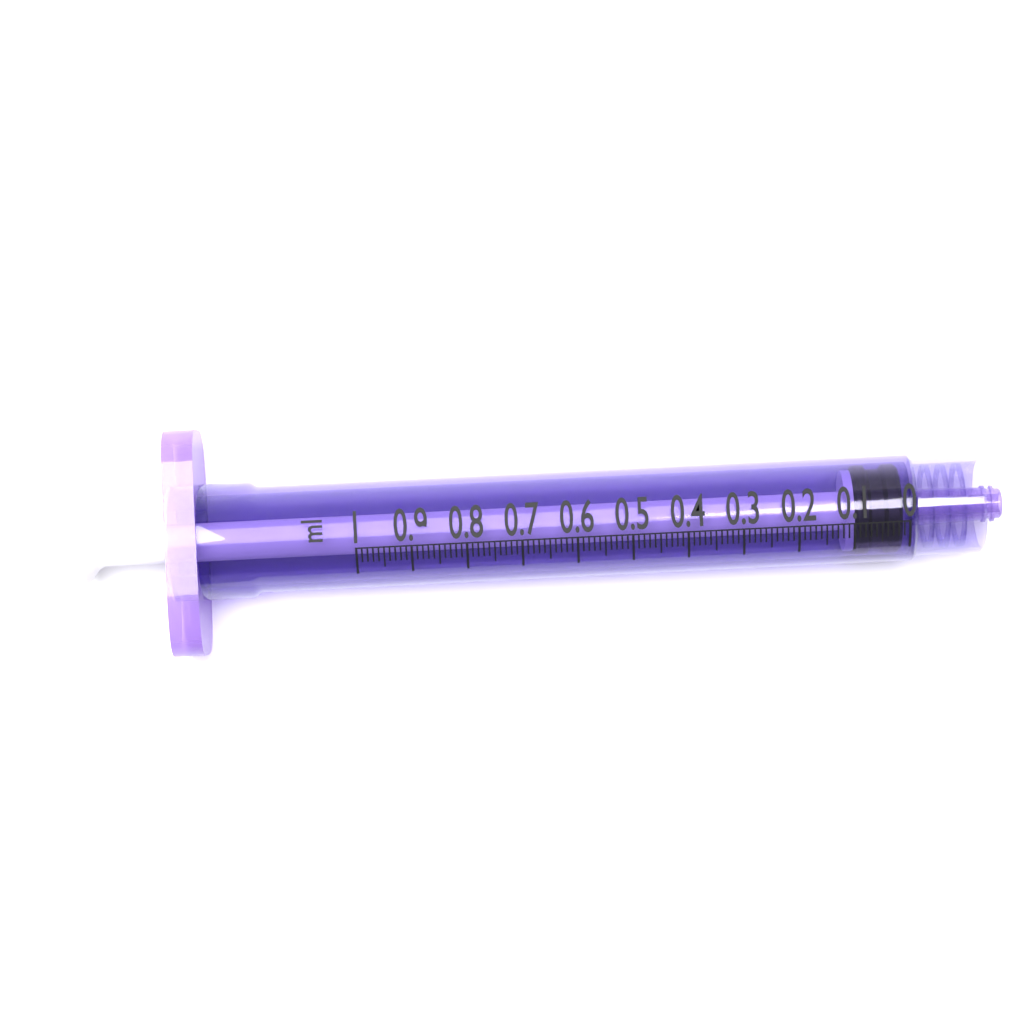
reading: 0.01 ml
